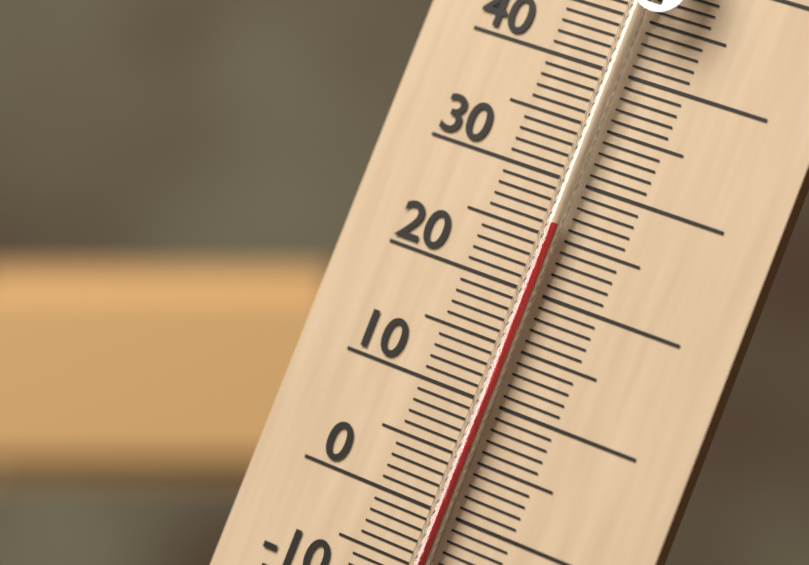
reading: 26 °C
